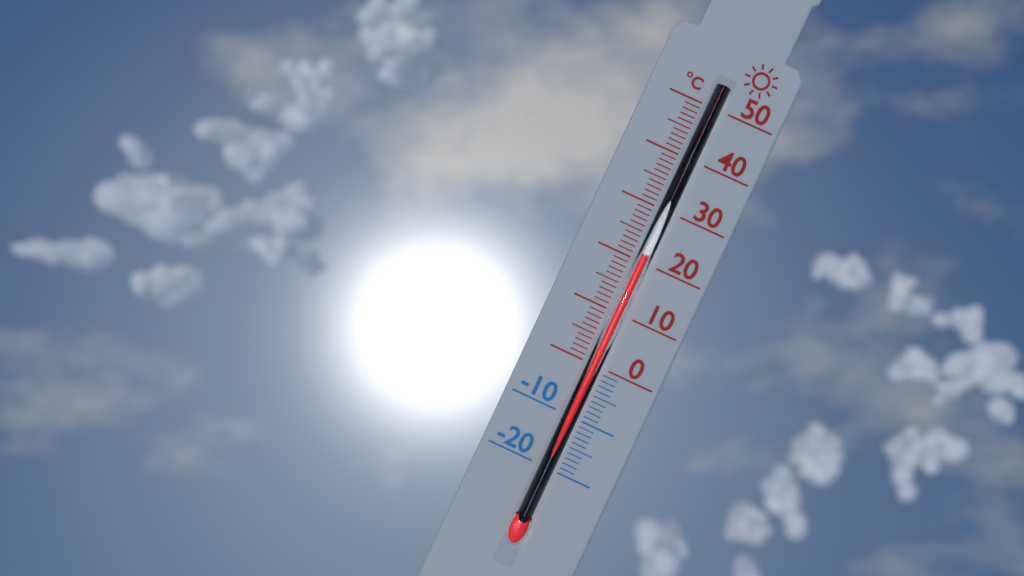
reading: 21 °C
